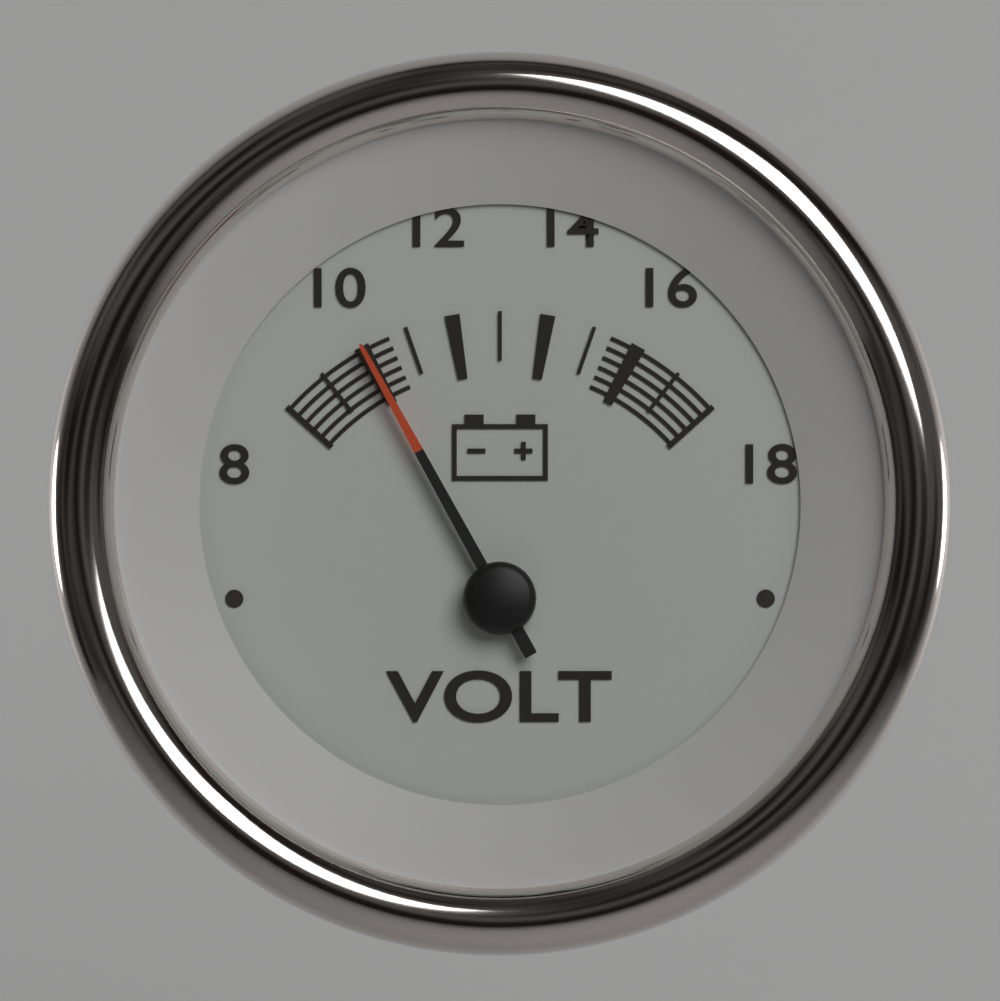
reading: 10 V
